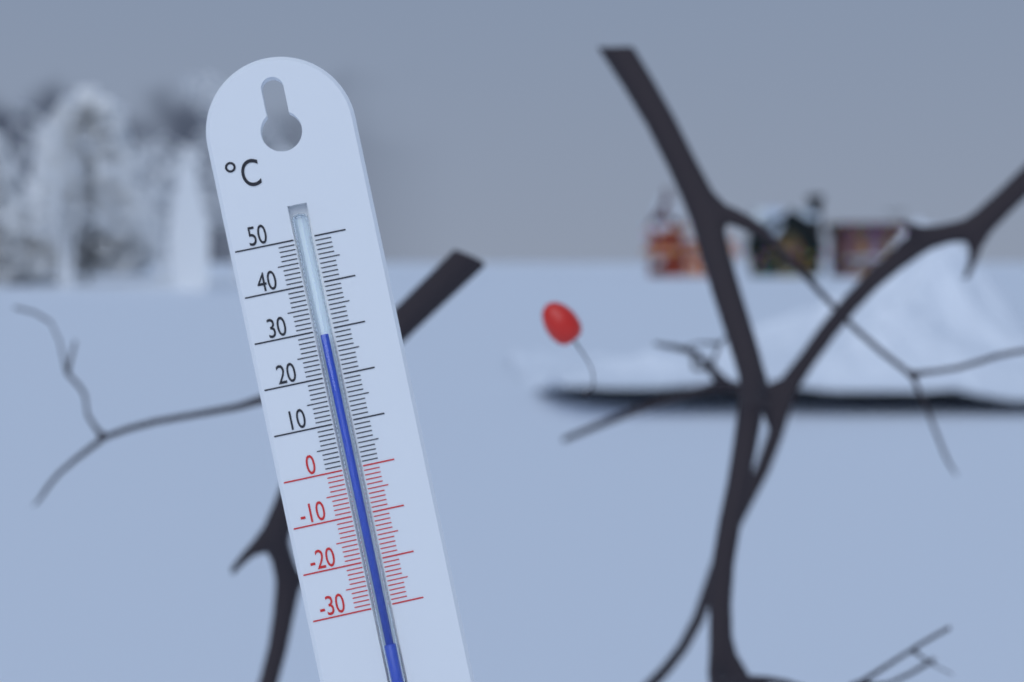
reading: 29 °C
